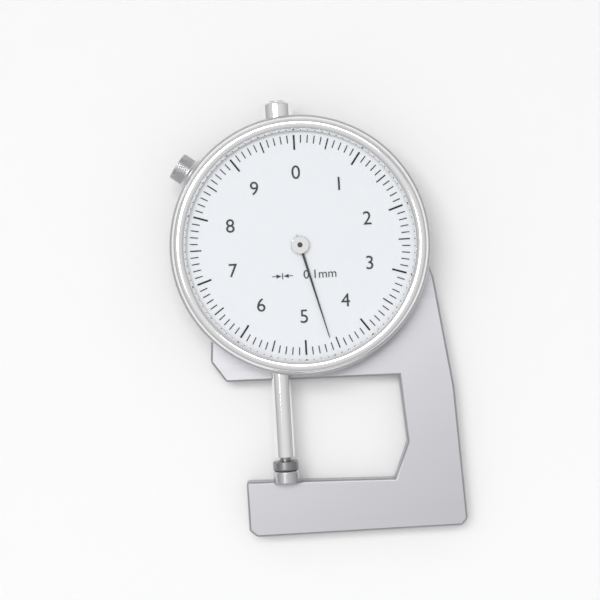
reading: 4.6 mm
